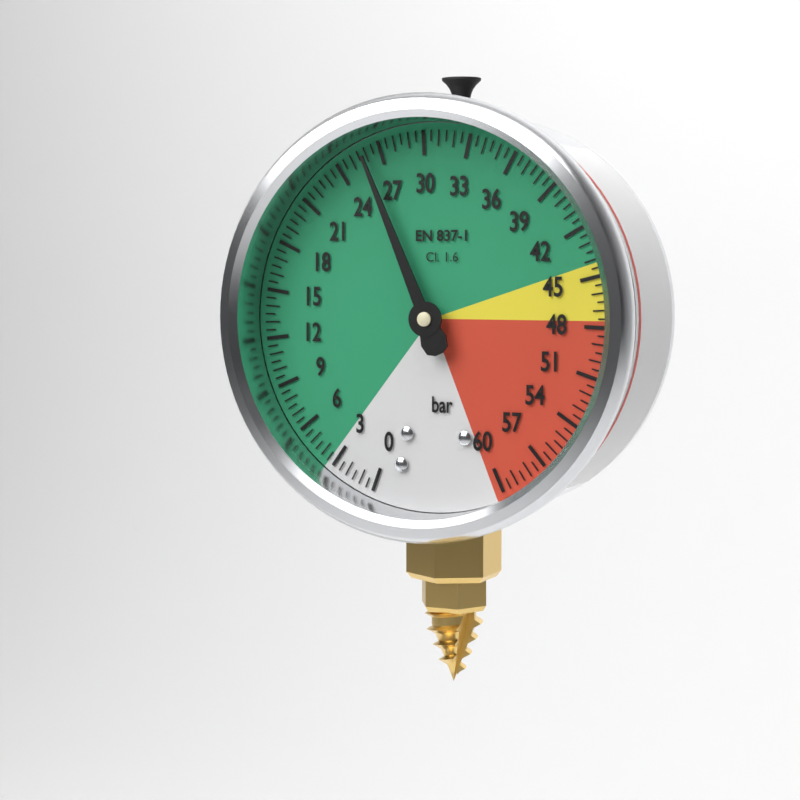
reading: 26.0 bar
